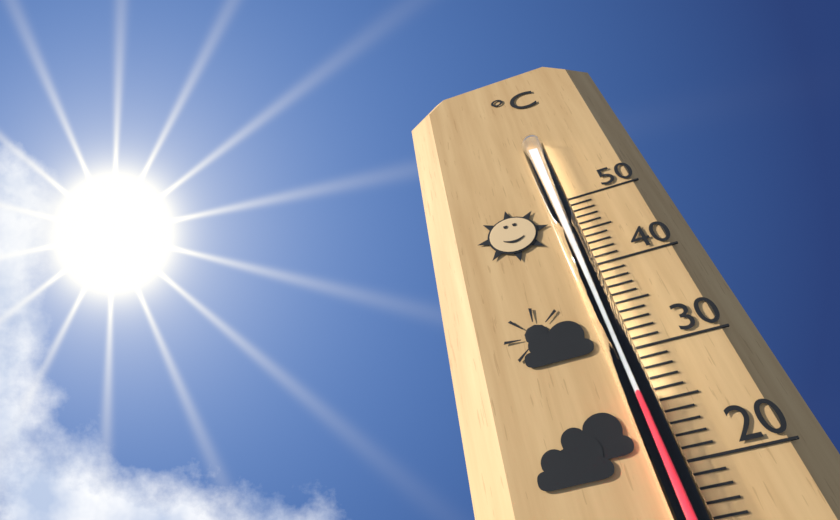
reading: 26 °C
